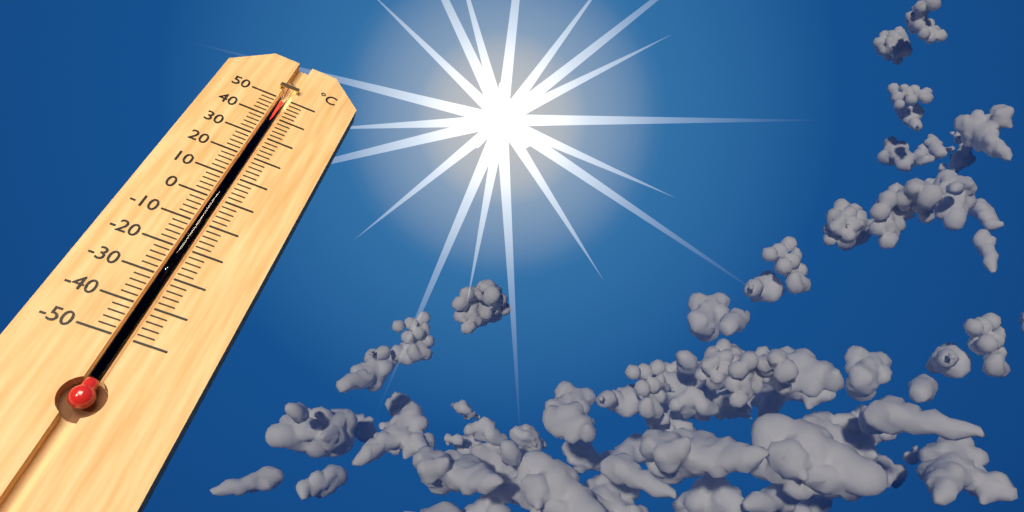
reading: 48 °C
